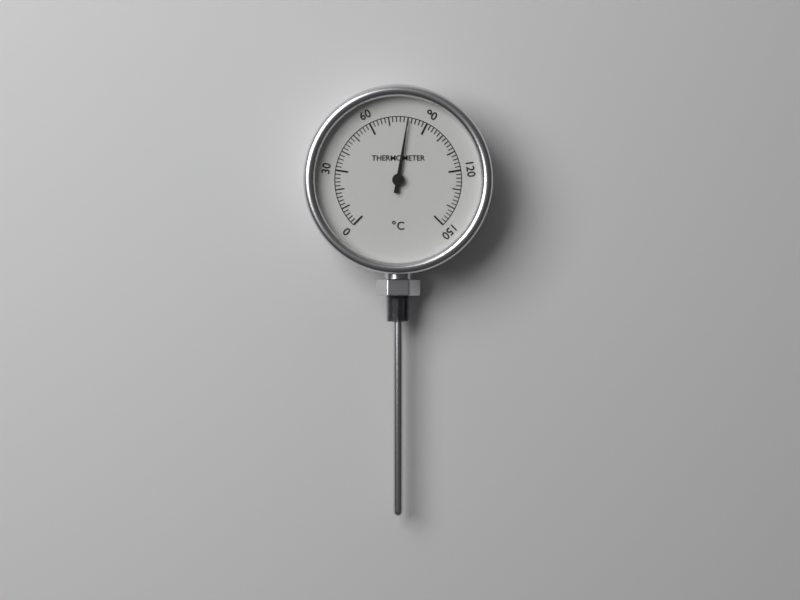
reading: 80 °C
